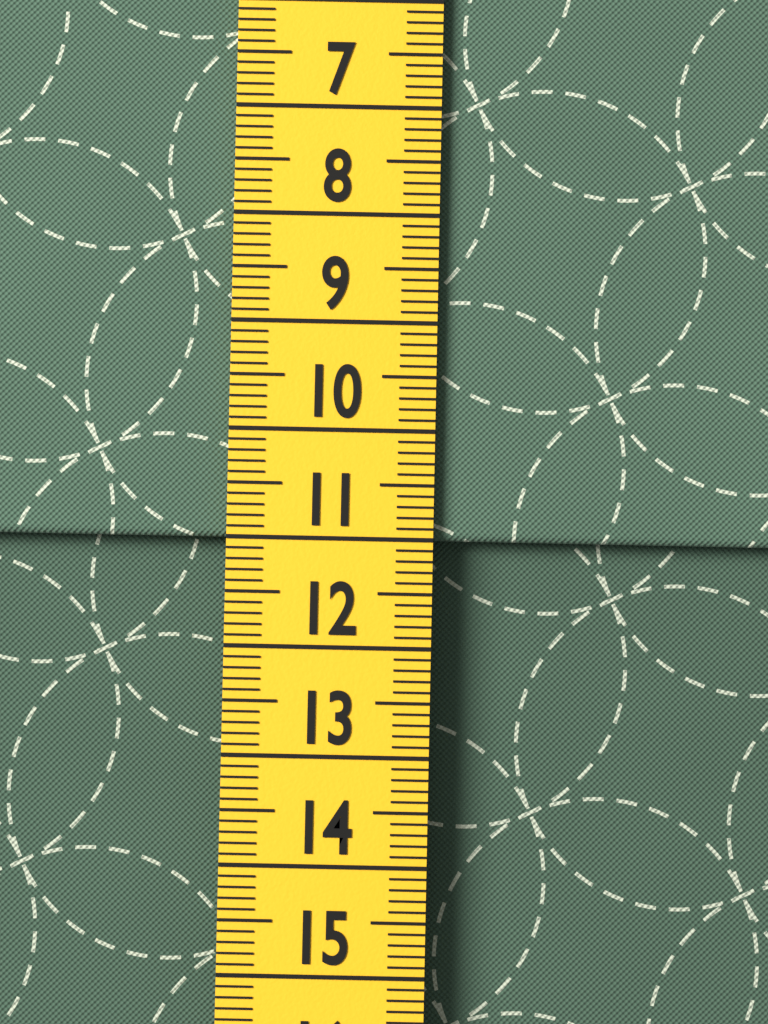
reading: 11.0 cm
